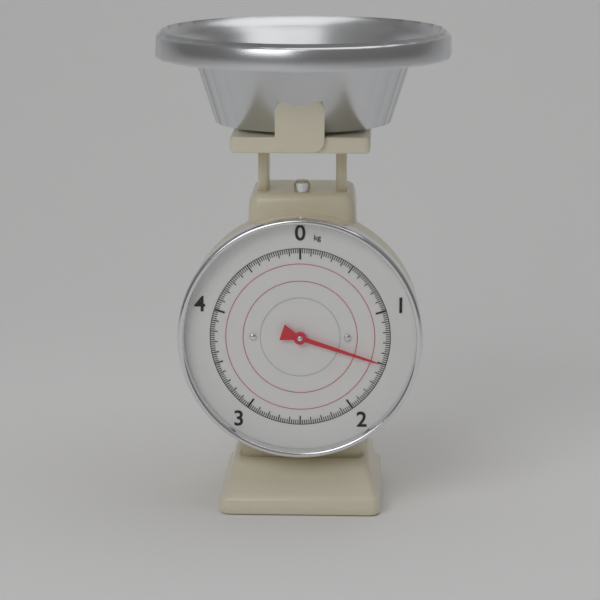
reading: 1.50 kg
